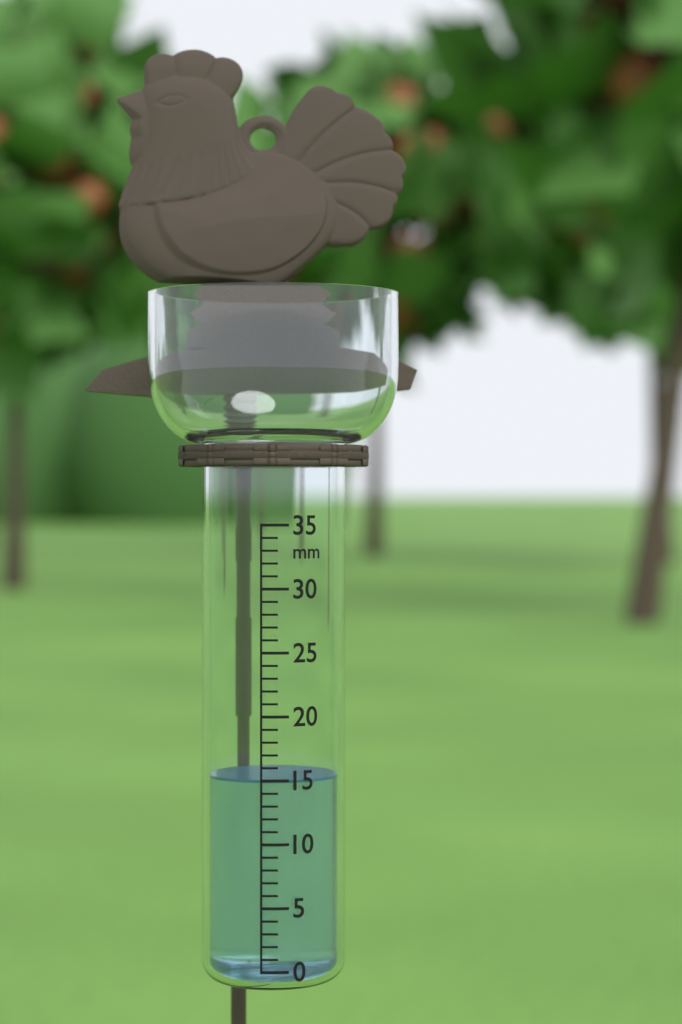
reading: 15 mm
